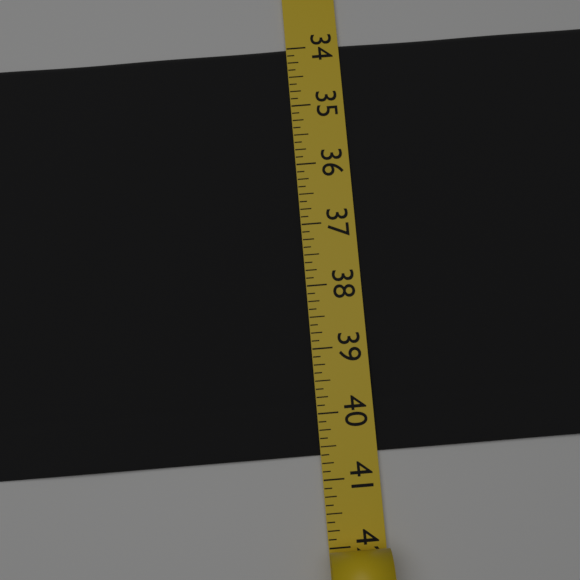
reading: 40.625 (no unit)
